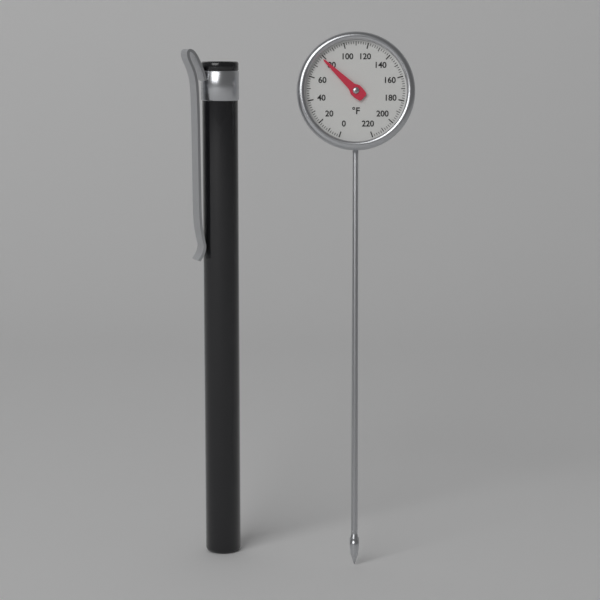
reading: 78 °F
